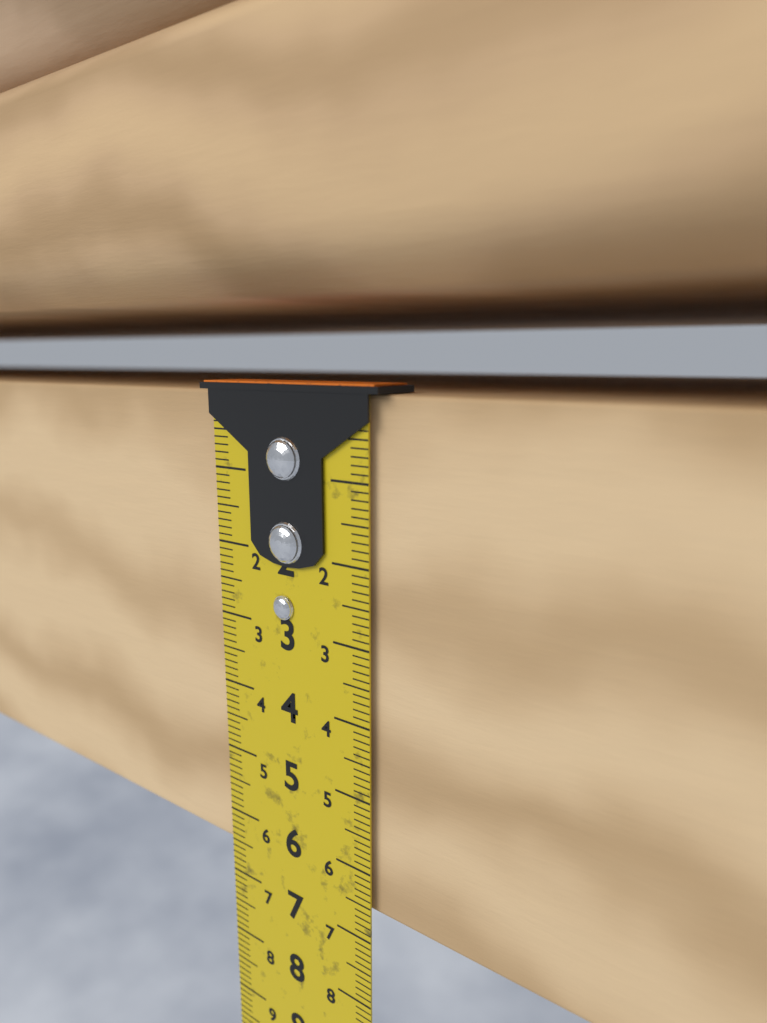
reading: 6.6 cm
